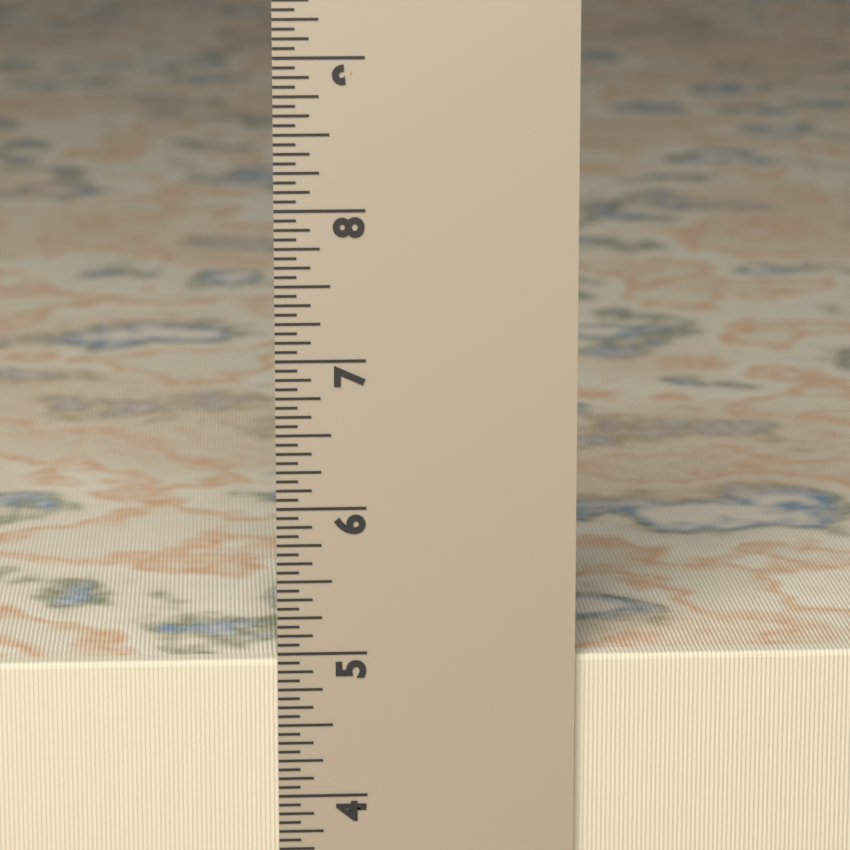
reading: 4.9375 in
